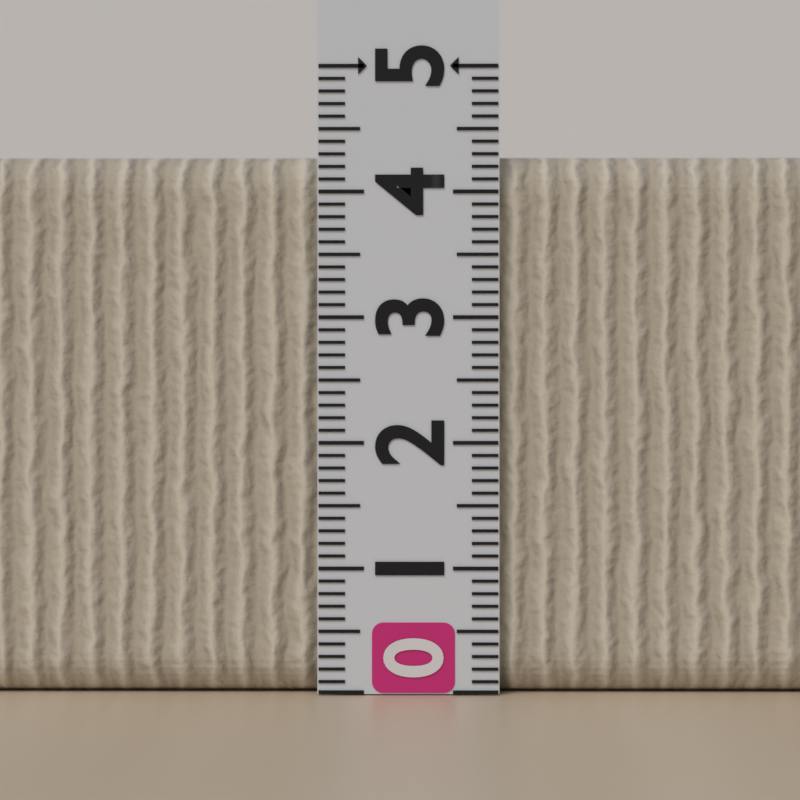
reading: 4.3 (no unit)
